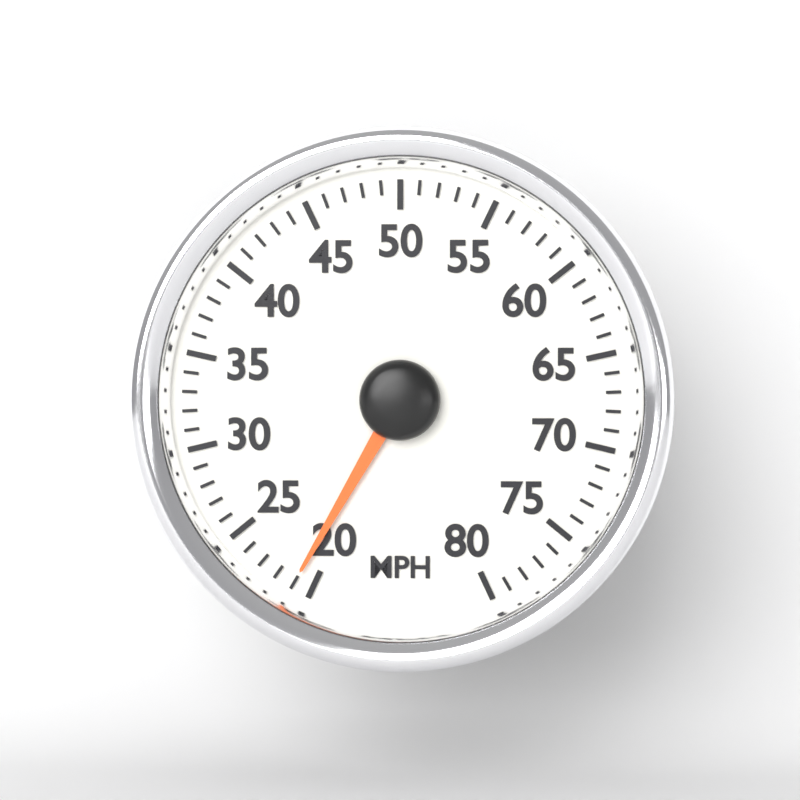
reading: 21 MPH
